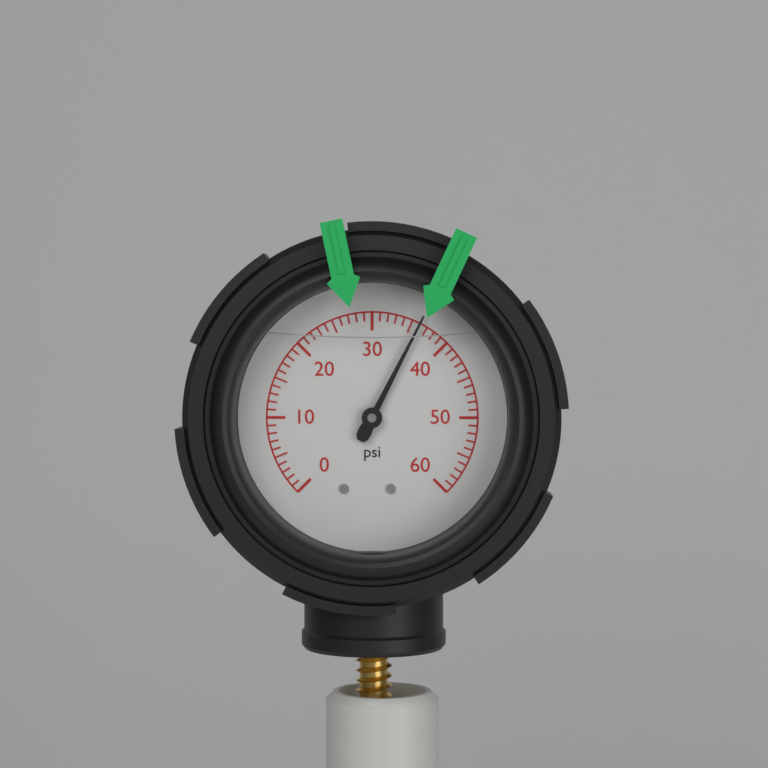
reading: 36 psi
